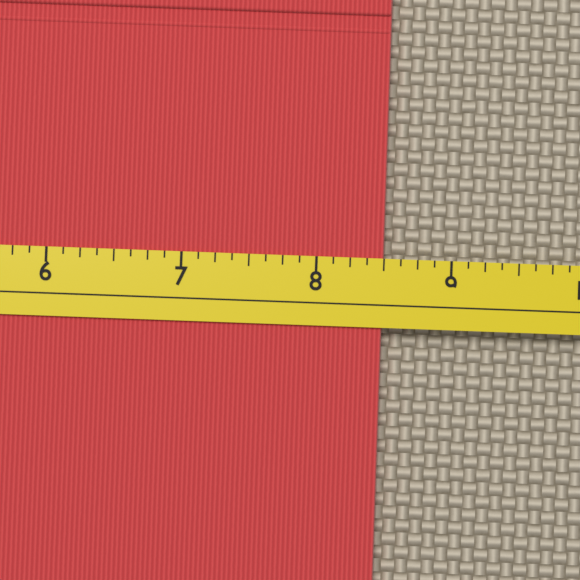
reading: 8.500 (no unit)
